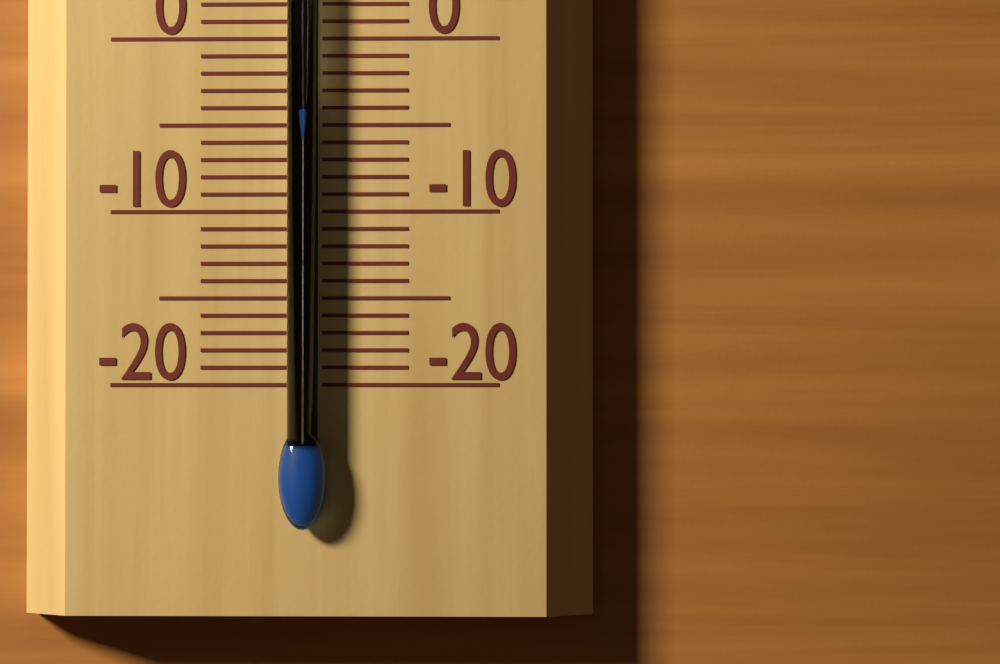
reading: -4 °C
